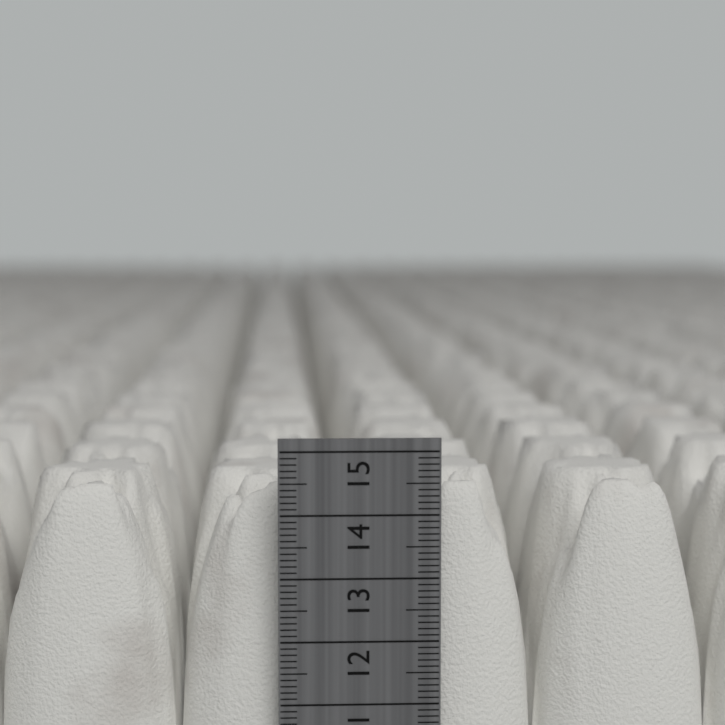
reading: 14.4 cm
